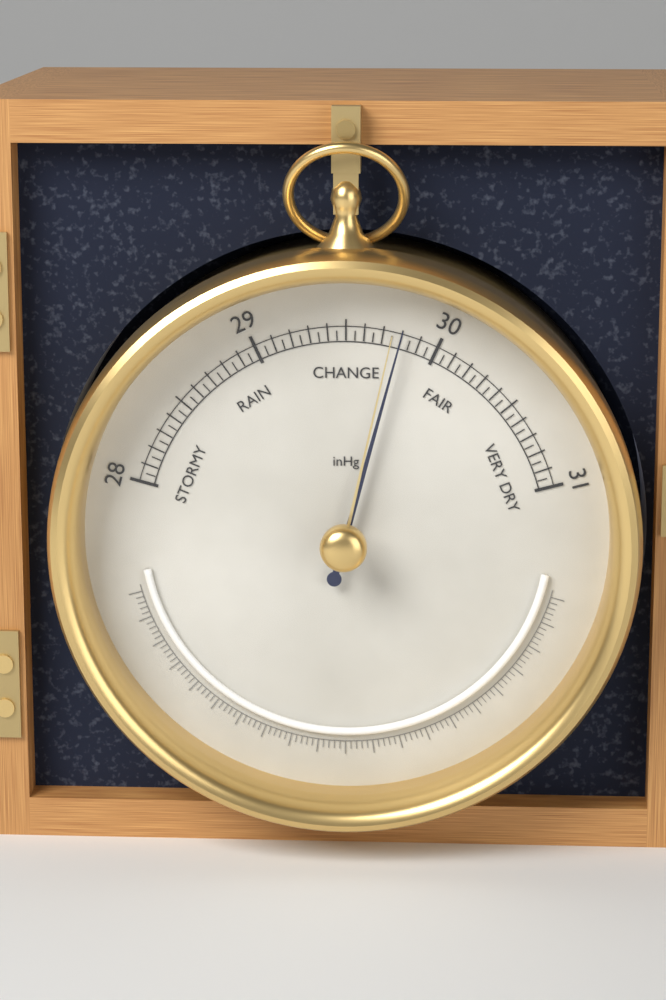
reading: 29.80 inHg
